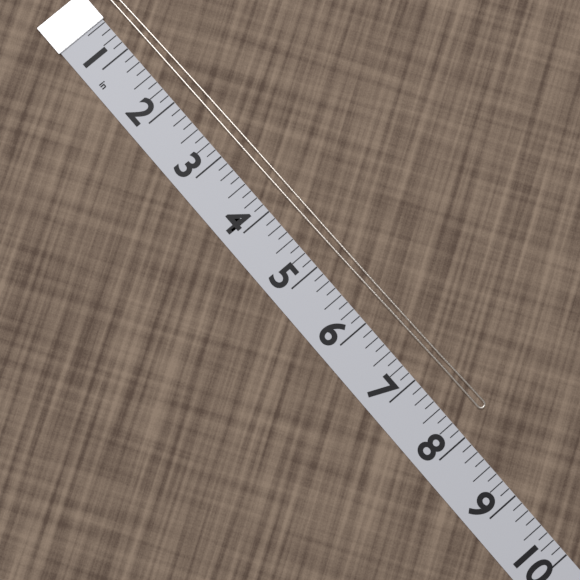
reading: 7.875 in
